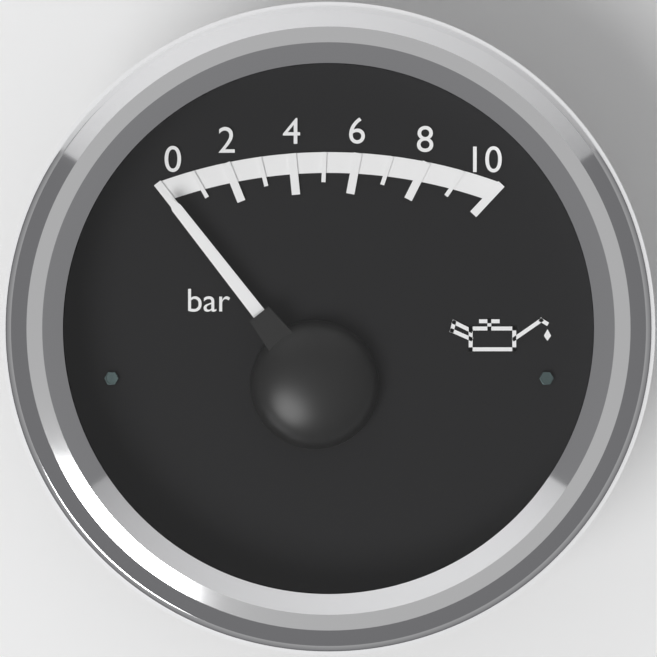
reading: 0 bar
